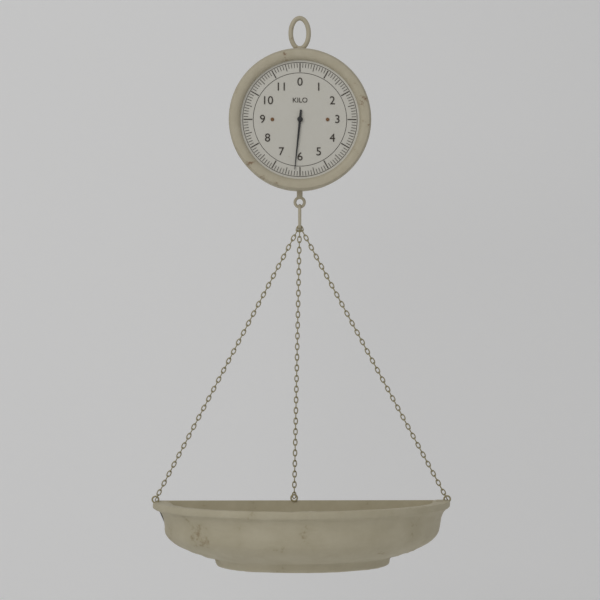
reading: 6.2 kg
